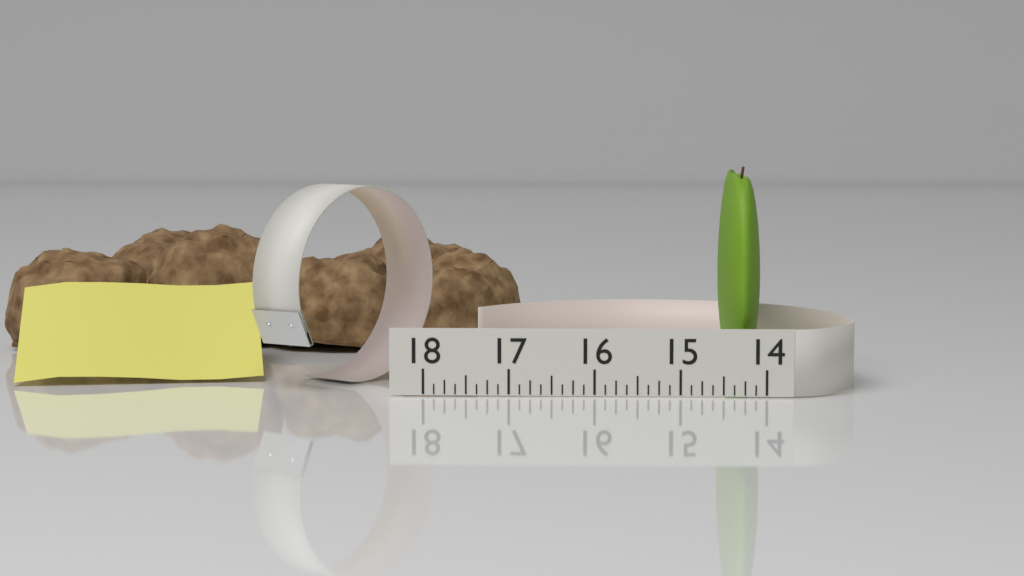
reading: 14.500 (no unit)
